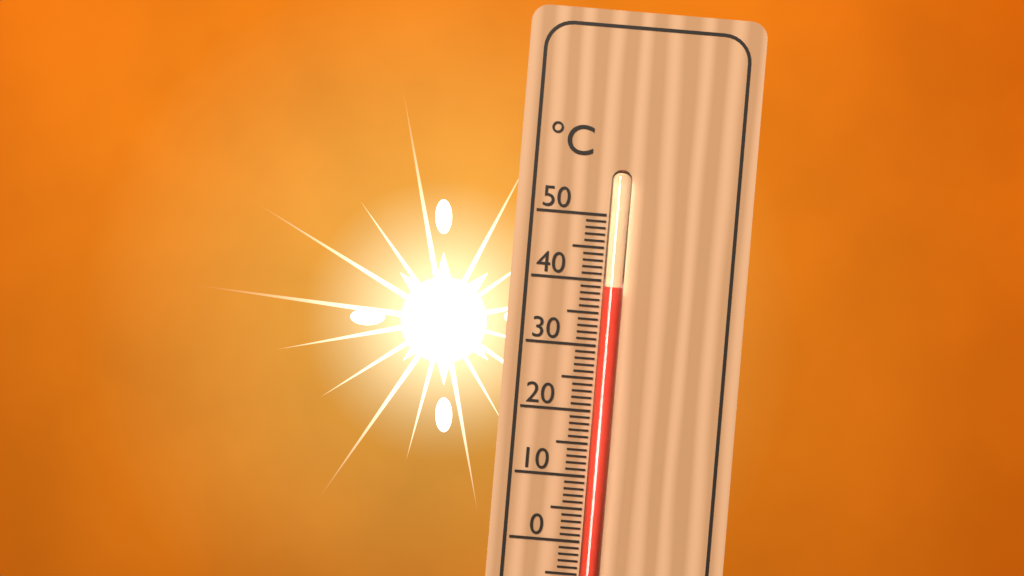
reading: 39 °C
